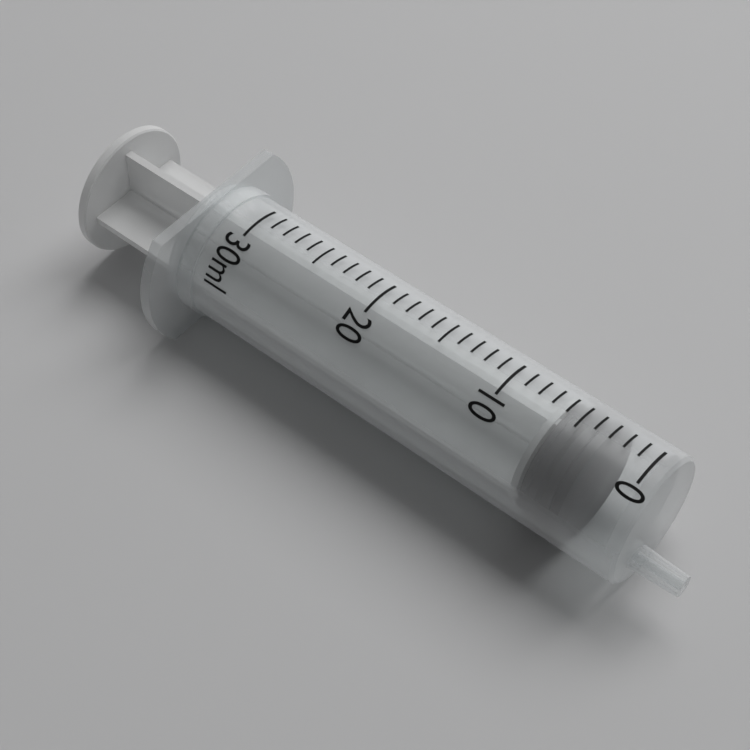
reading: 3 ml
